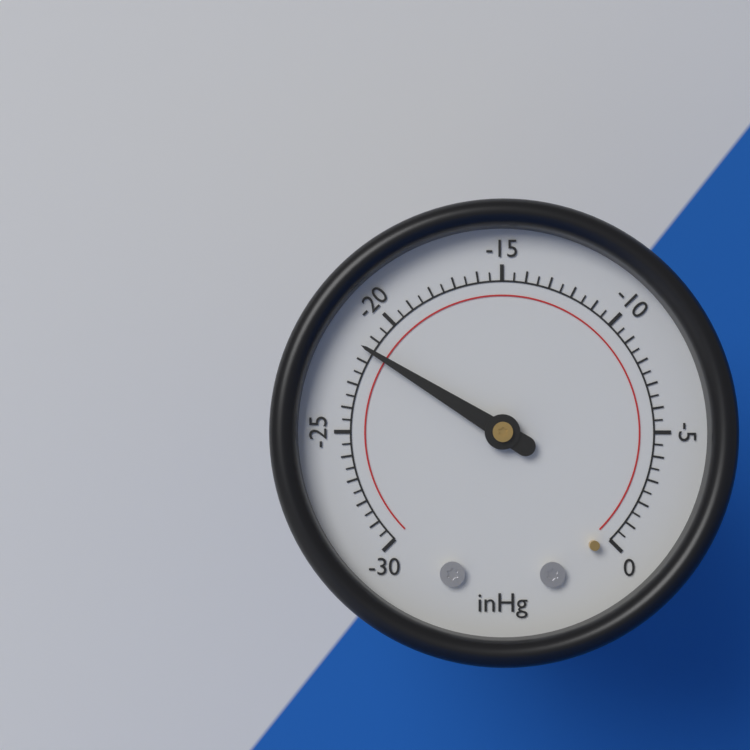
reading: -21.5 inHg
